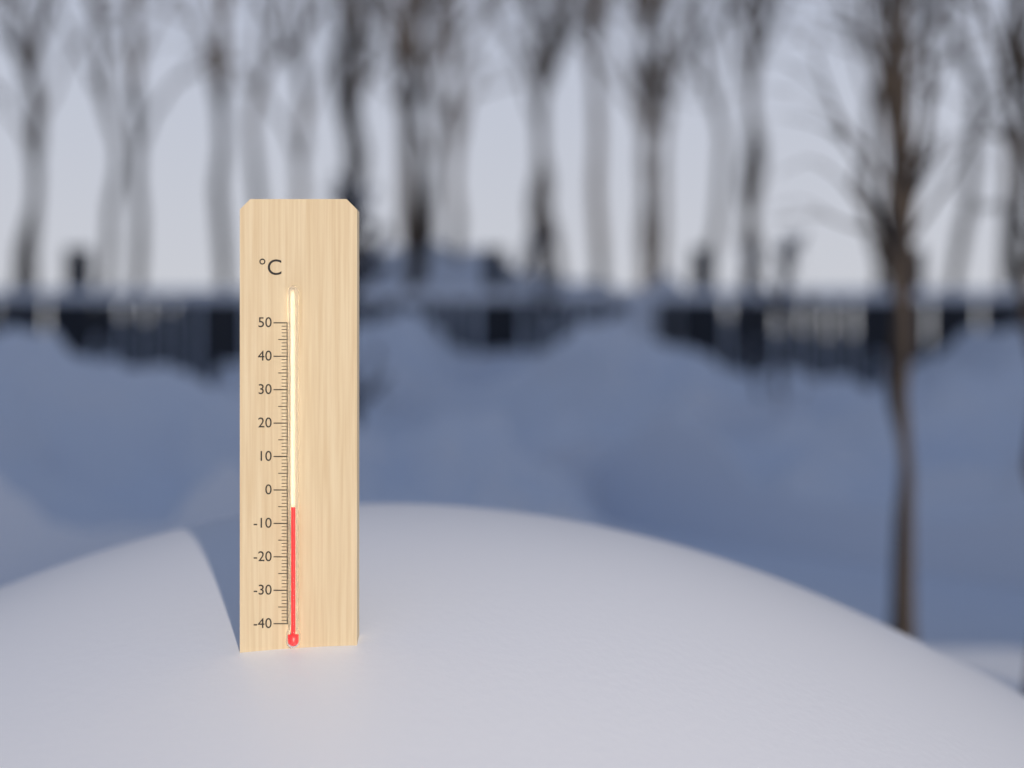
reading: -5 °C
